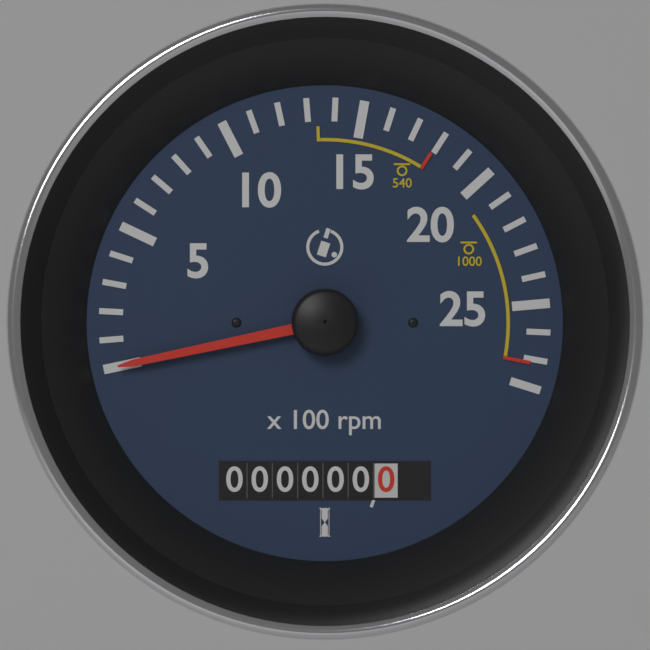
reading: 0 rpm
